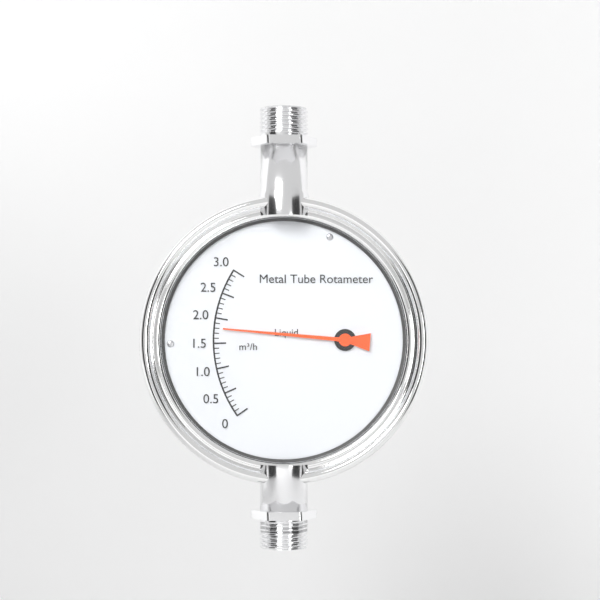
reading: 1.8 m³/h
